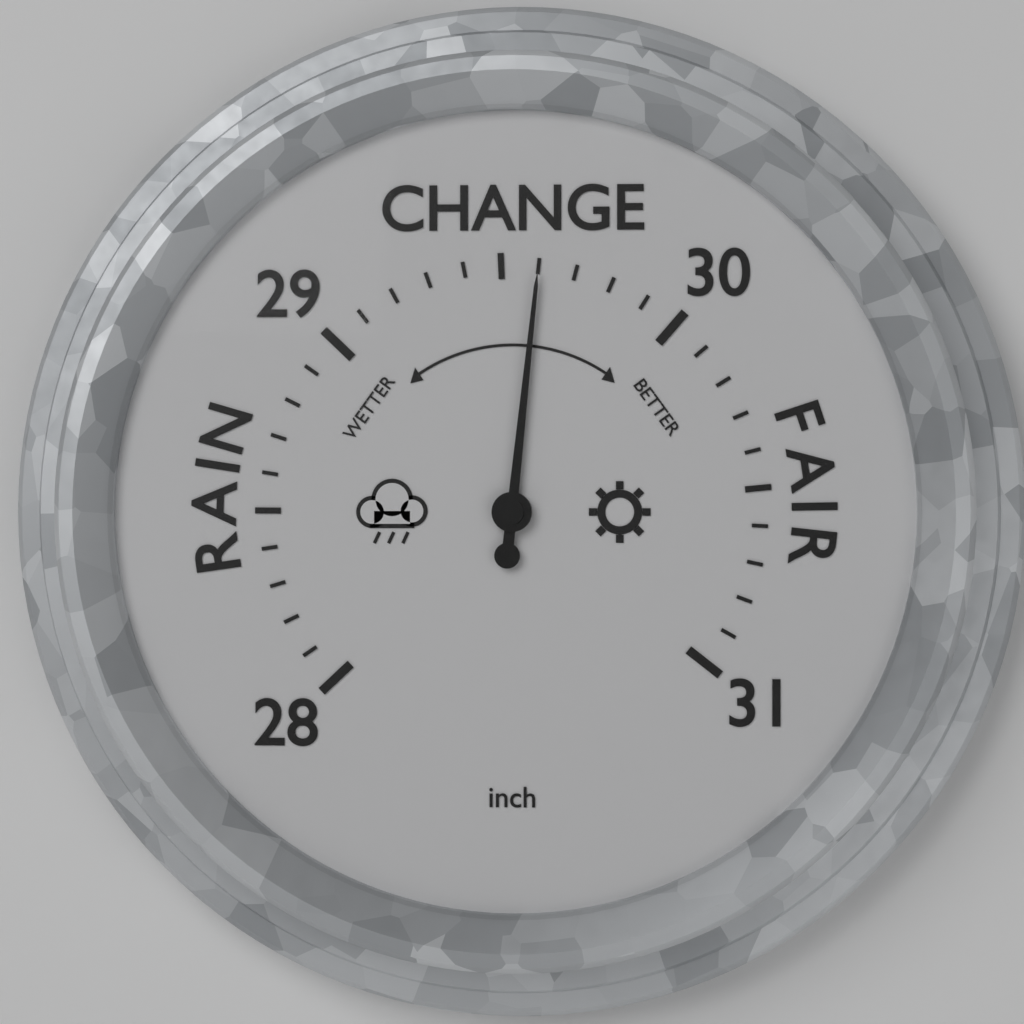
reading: 29.6 inch
